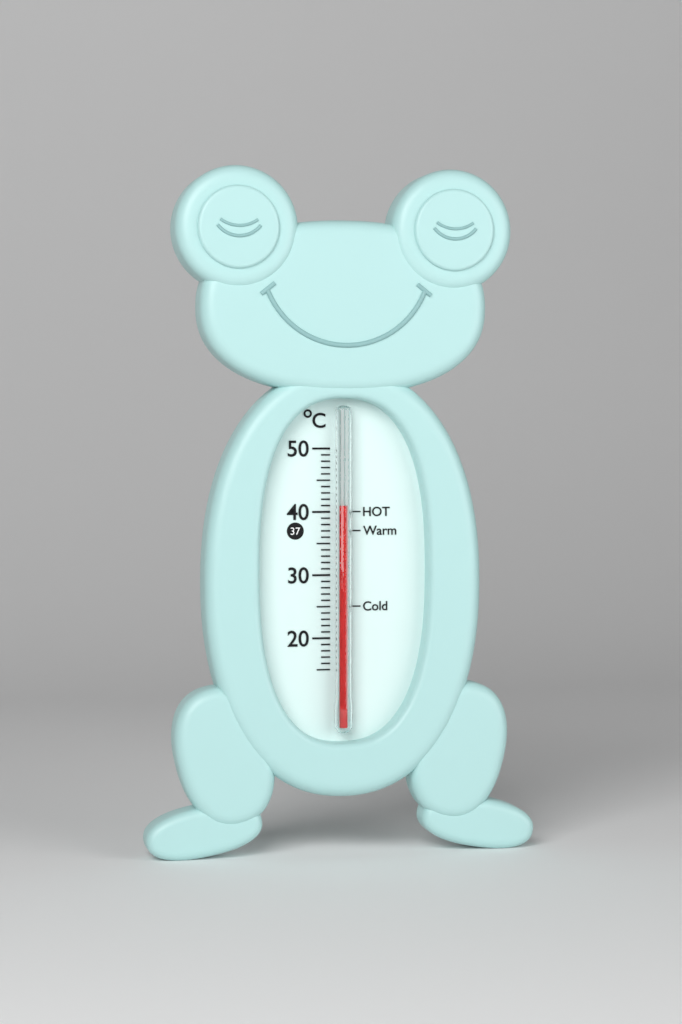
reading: 41 °C
